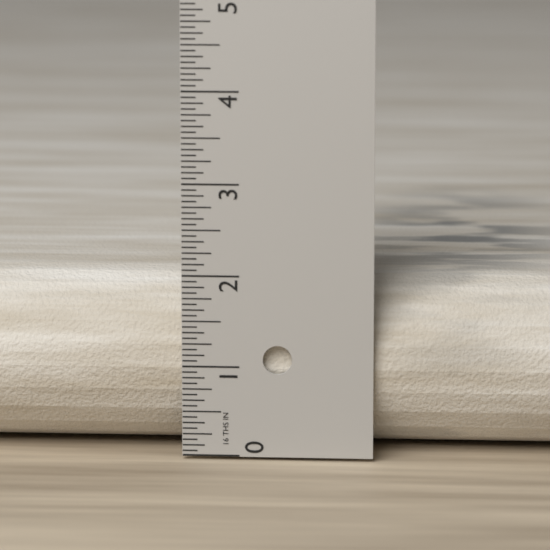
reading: 1.9375 in
